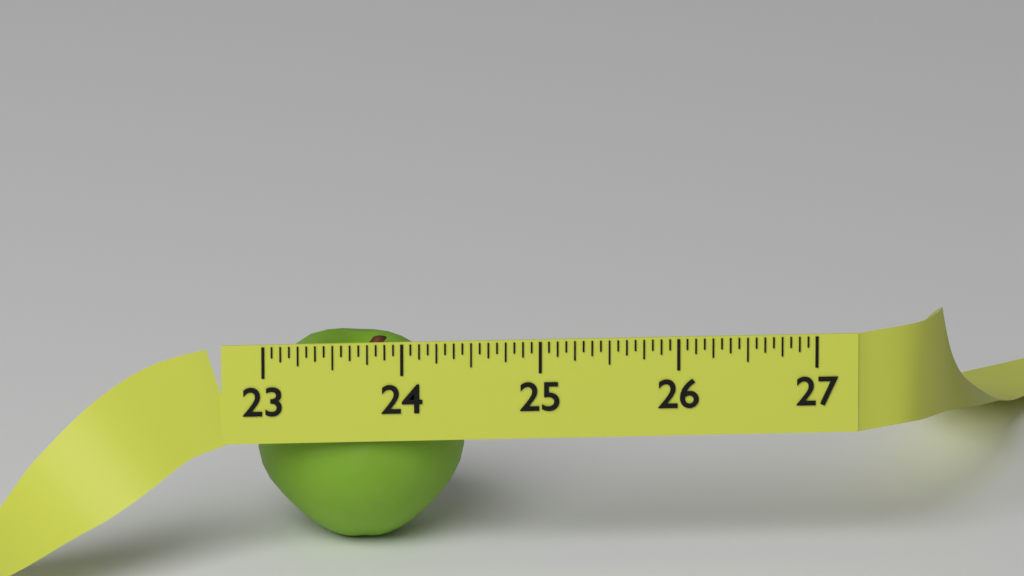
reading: 24.5000 (no unit)
